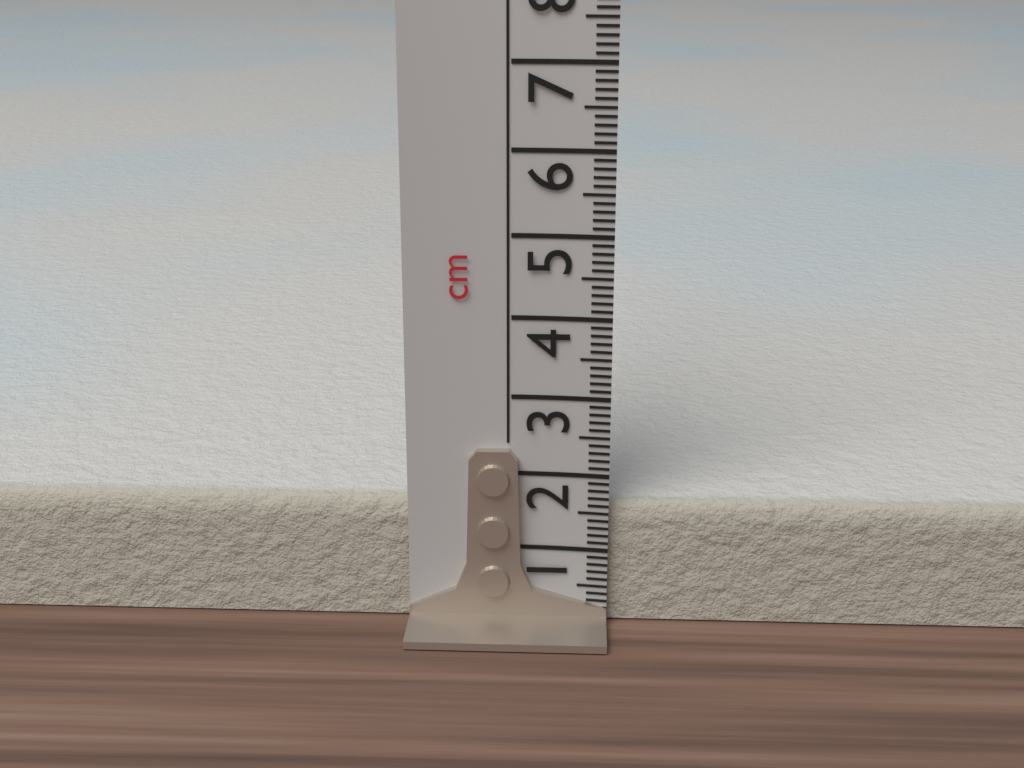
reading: 1.6 cm
